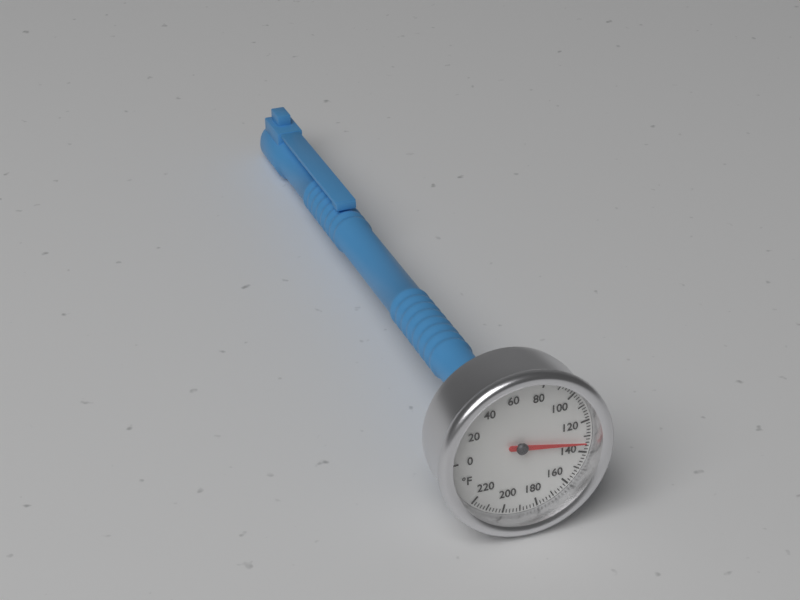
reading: 134 °F
